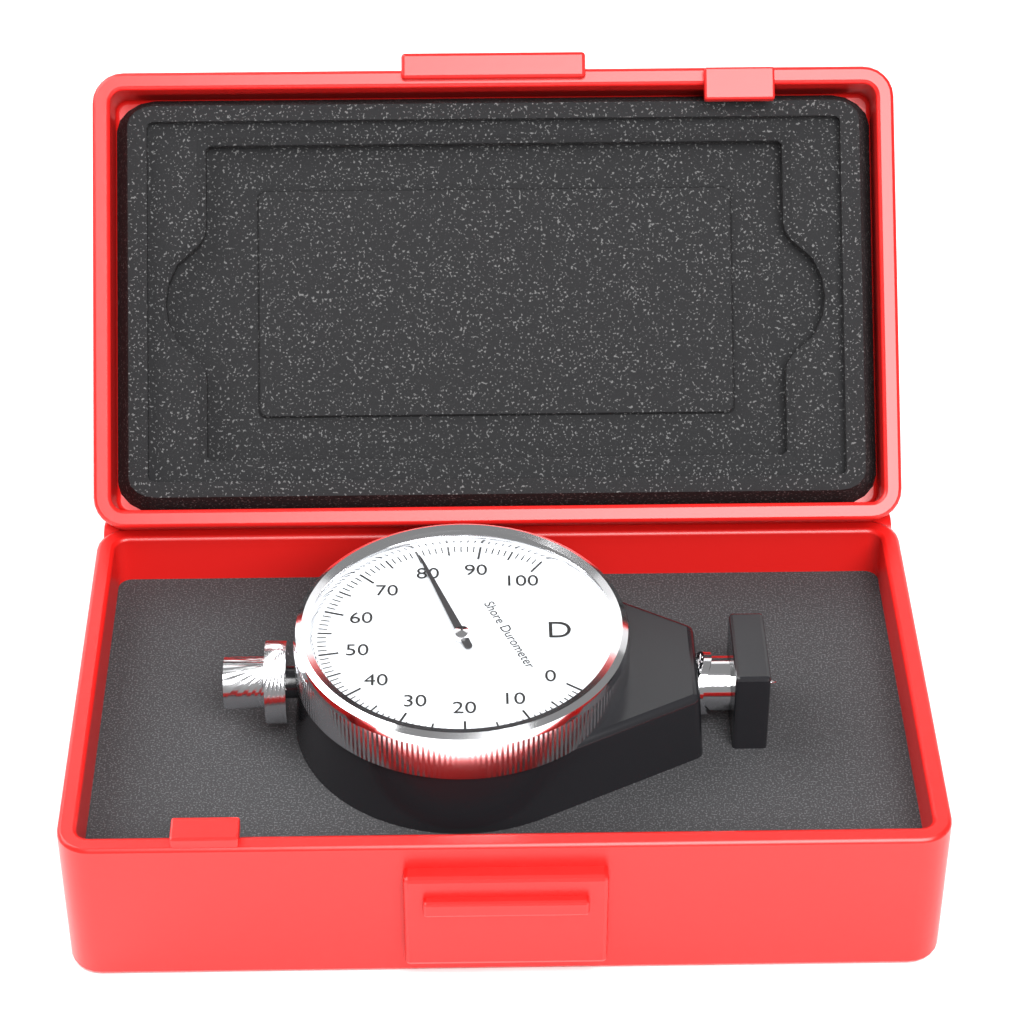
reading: 80 Shore D
